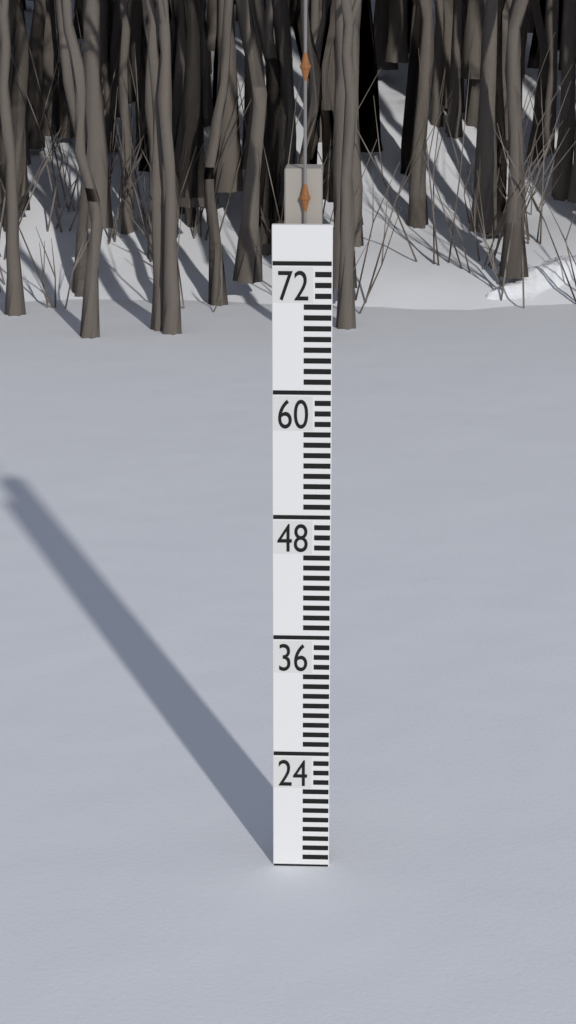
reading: 12 (no unit)
